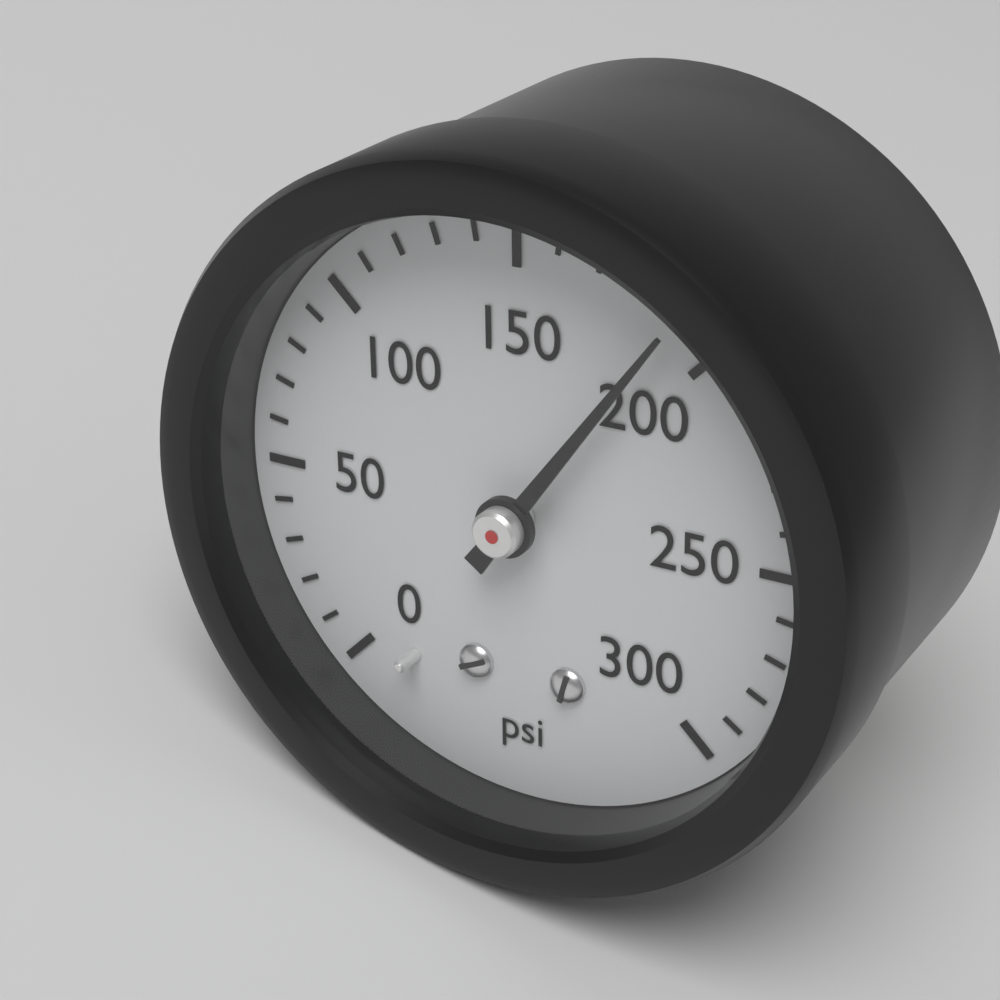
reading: 190 psi
